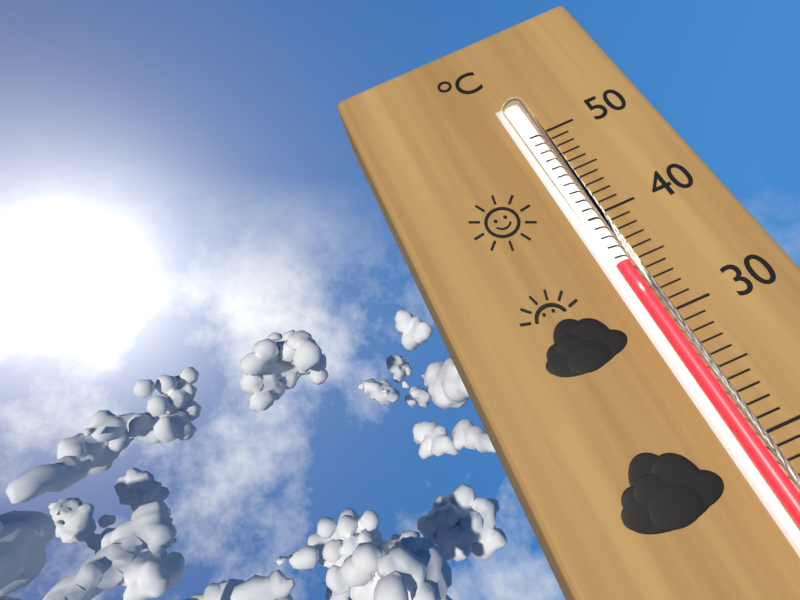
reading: 35 °C
